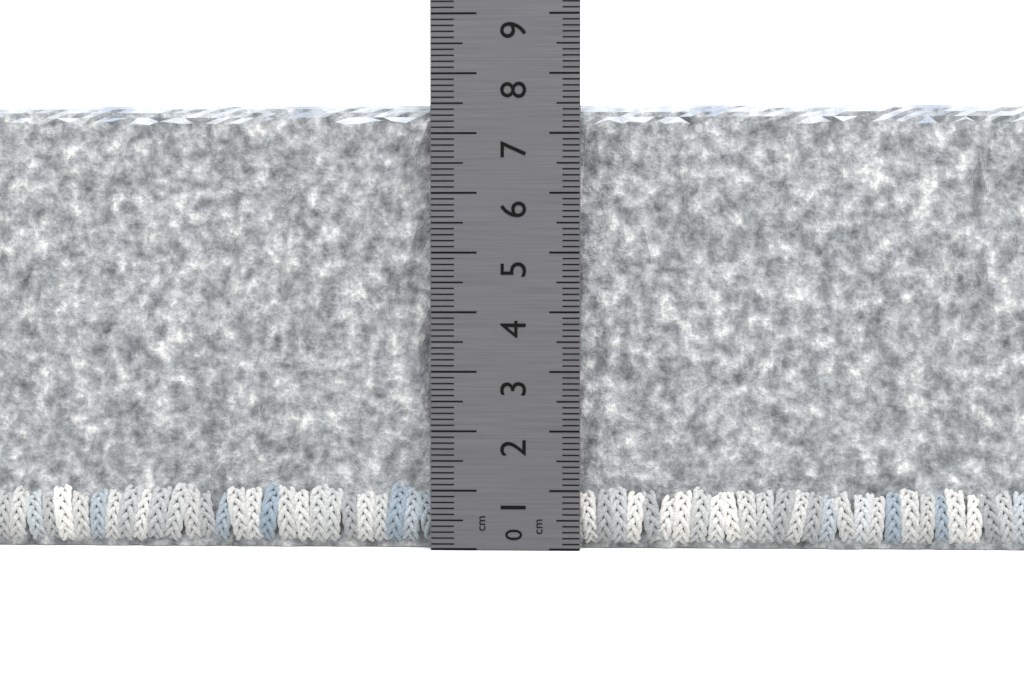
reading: 7.5 cm
